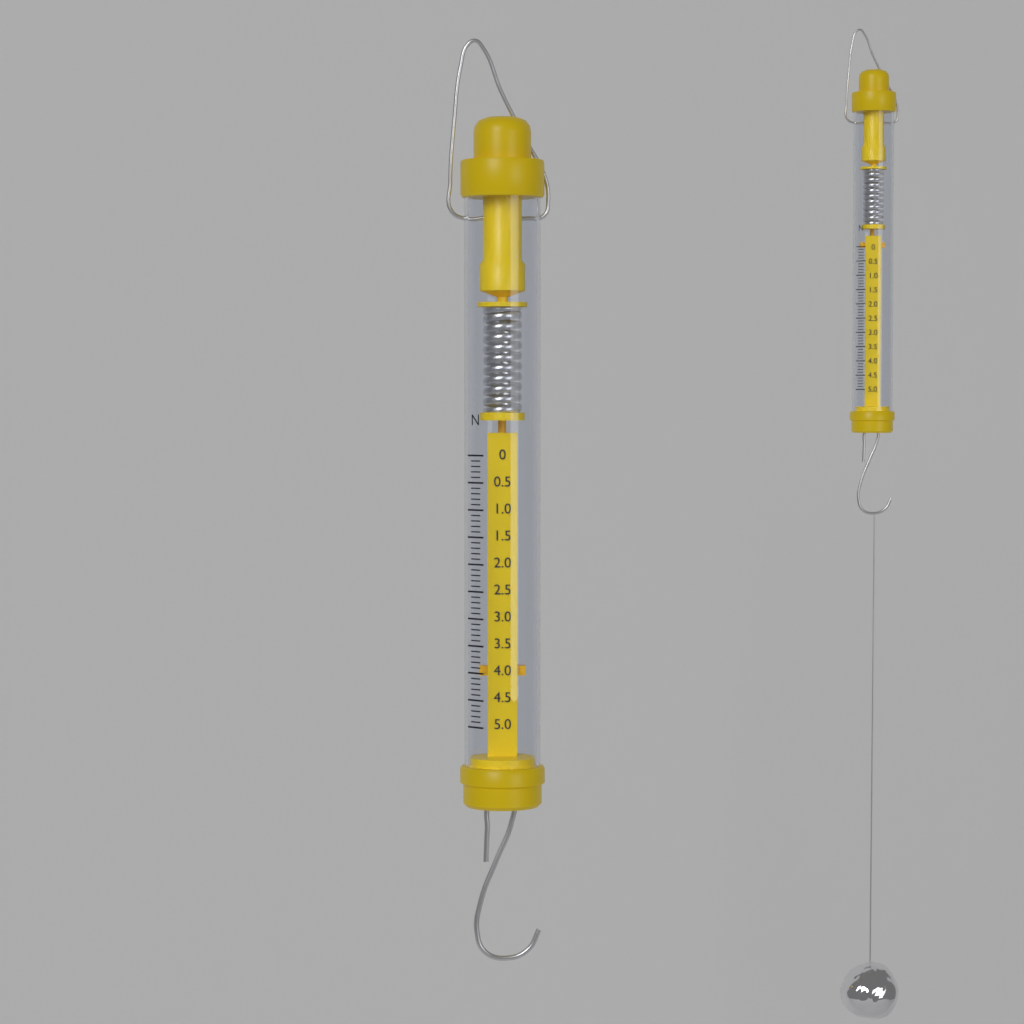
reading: 4.1 N
